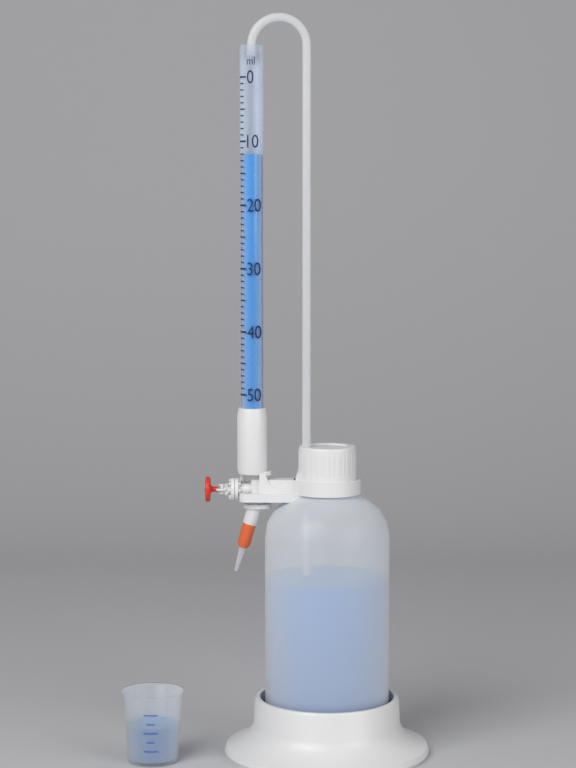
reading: 12 ml
